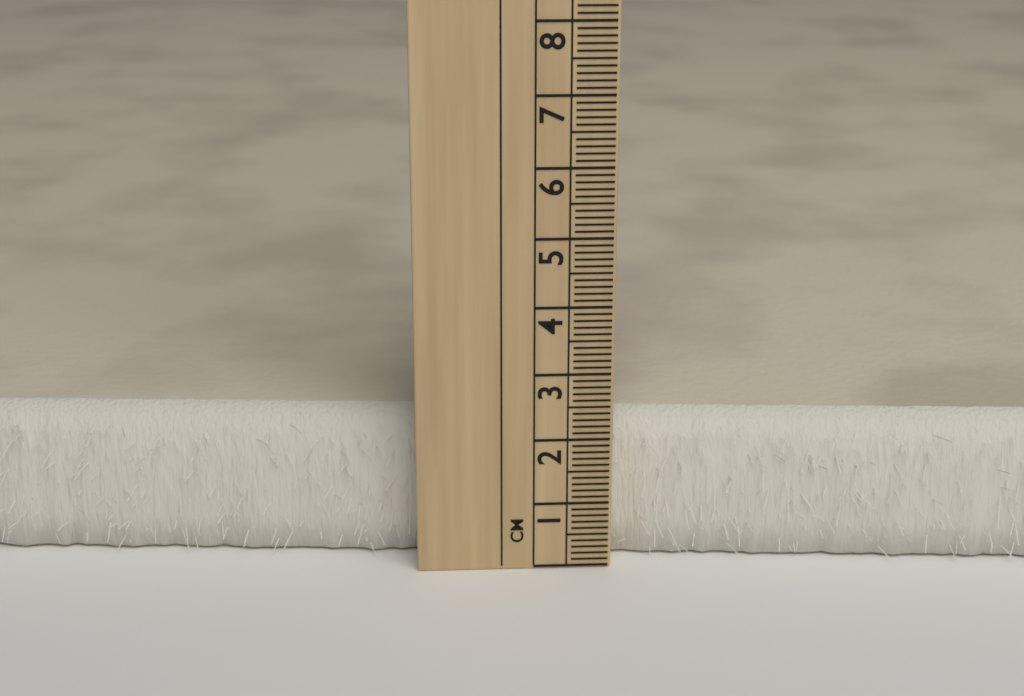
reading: 2.2 cm
